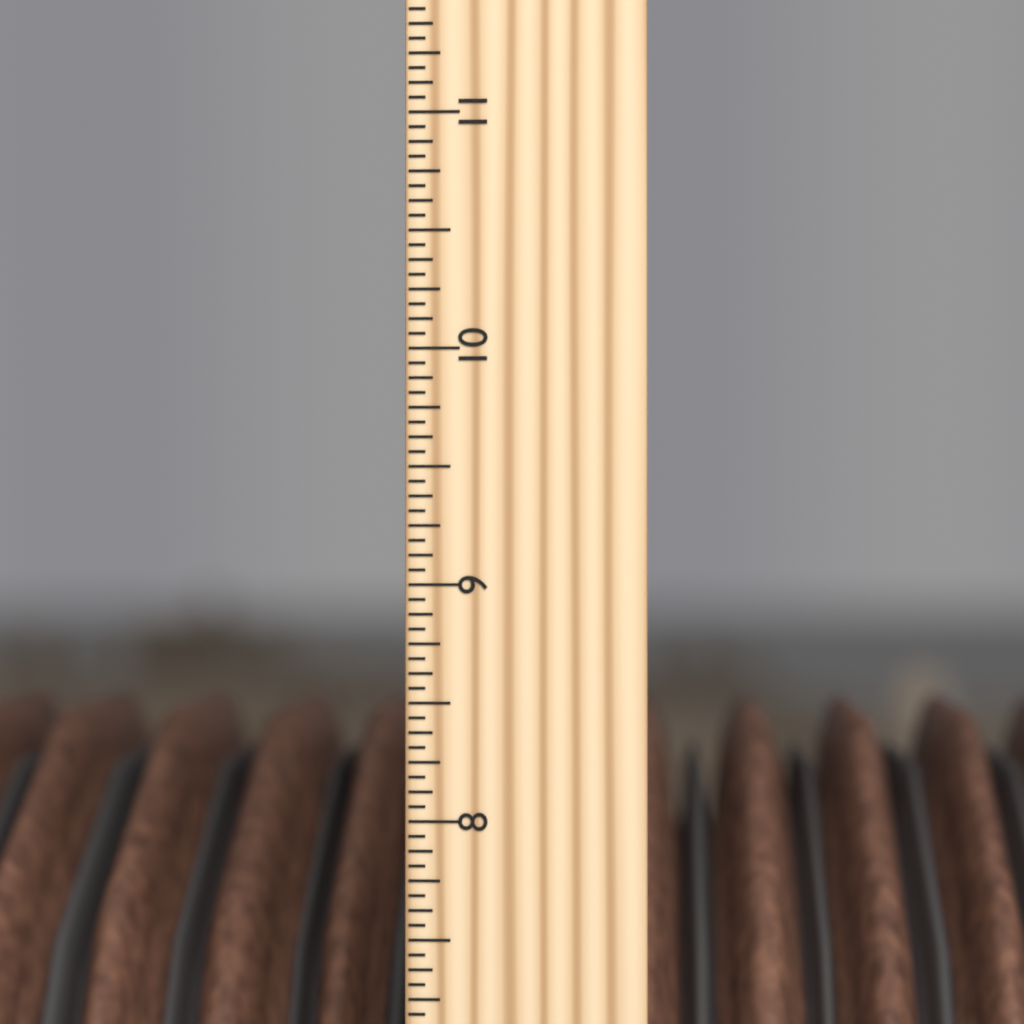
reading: 8.3750 inch
